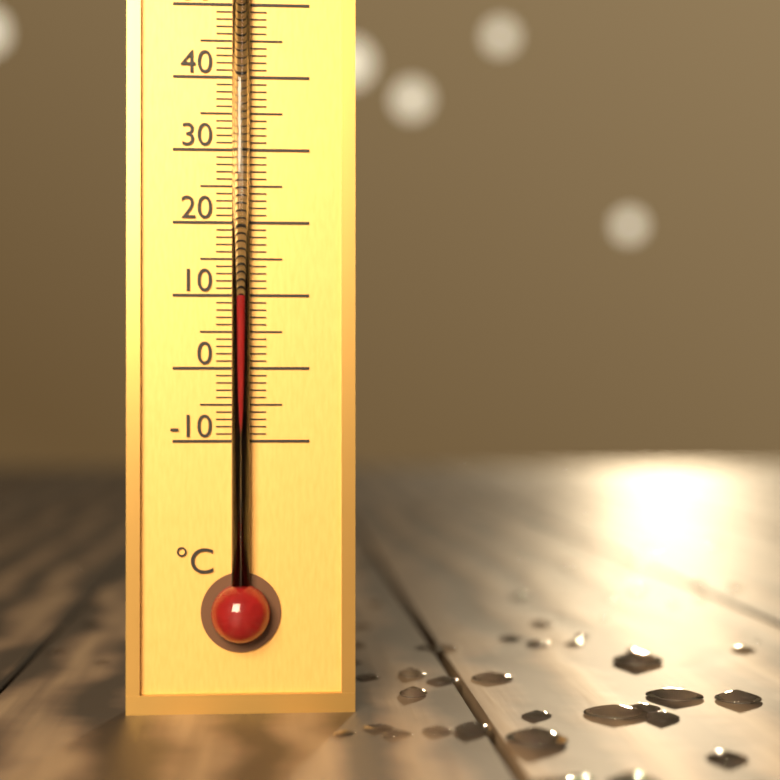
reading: 10 °C
